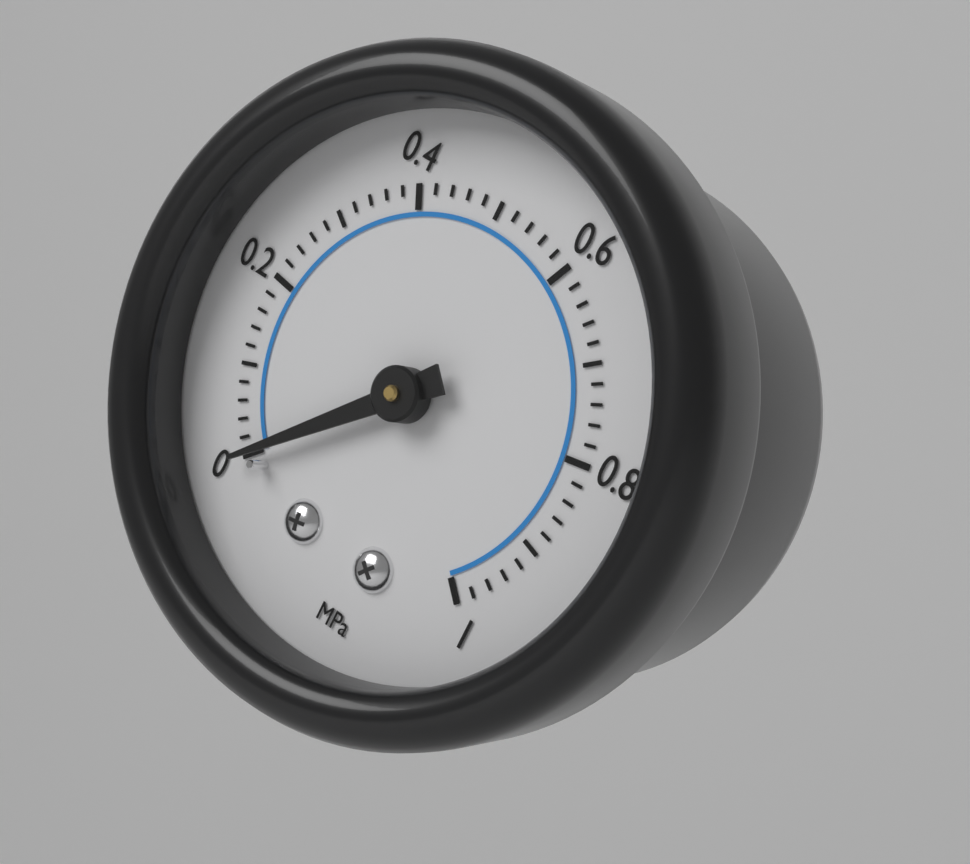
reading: 0.00 MPa
